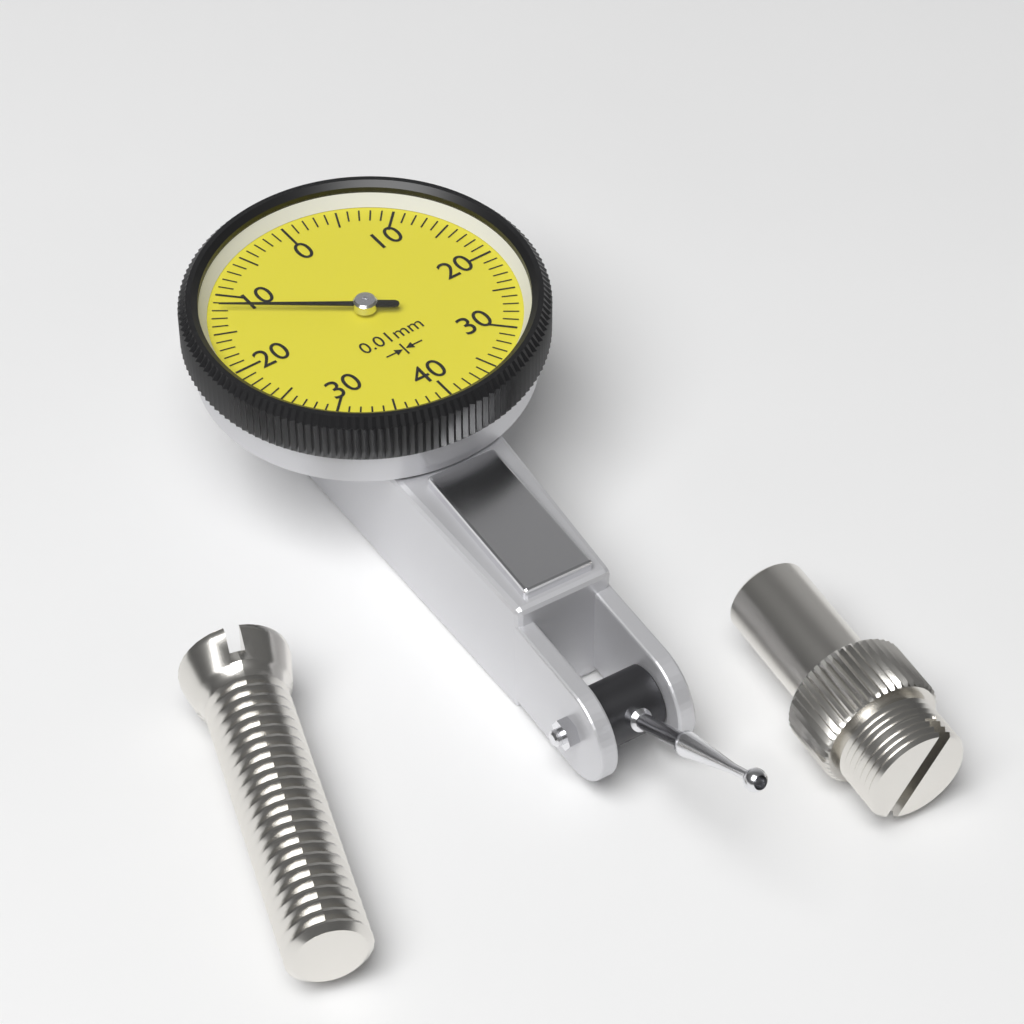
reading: 0.12 mm
